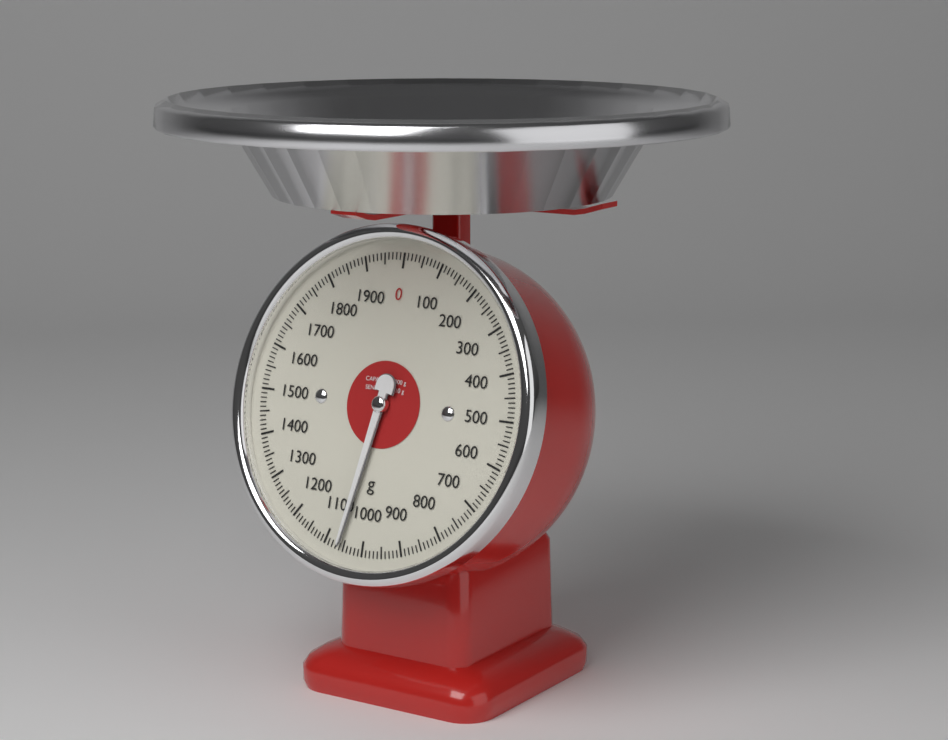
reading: 1060 g
